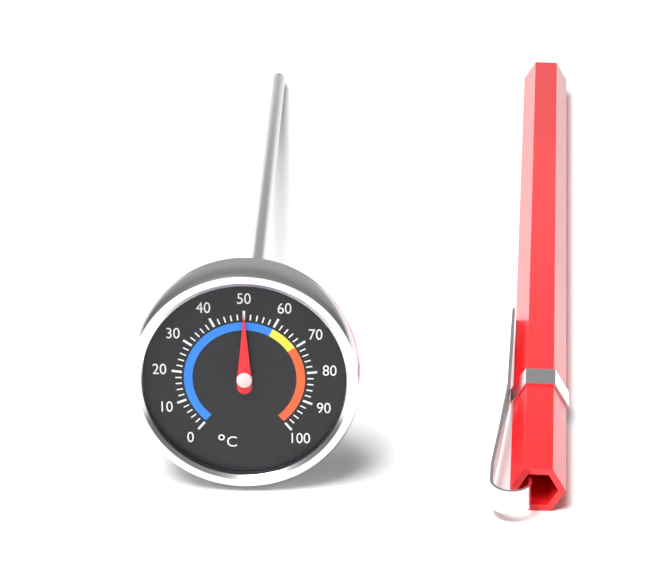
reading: 50 °C
